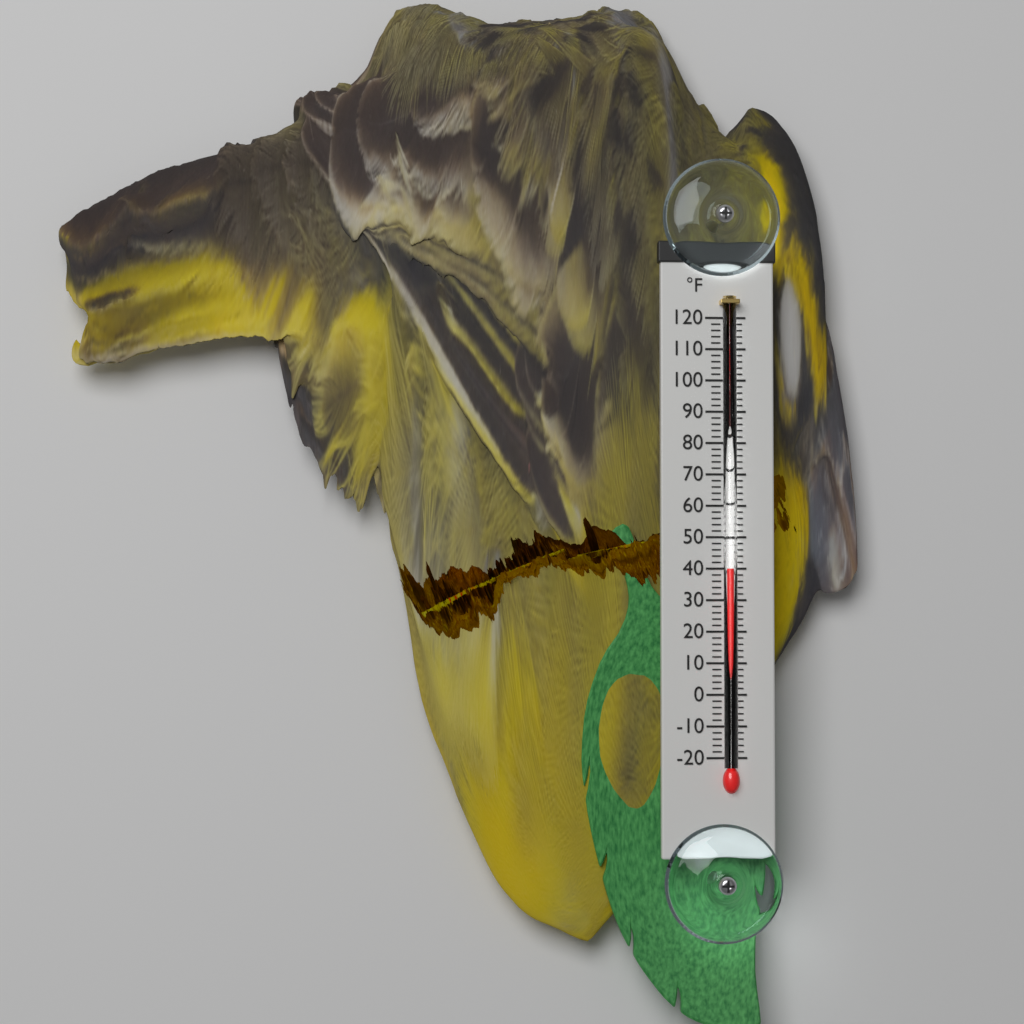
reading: 40 °F
